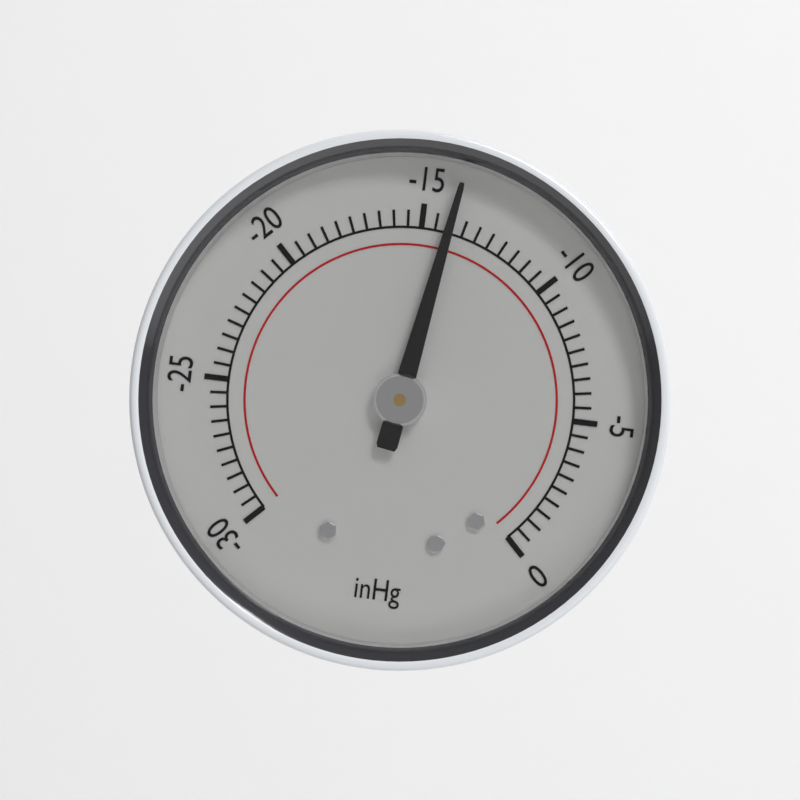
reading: -14.0 inHg
